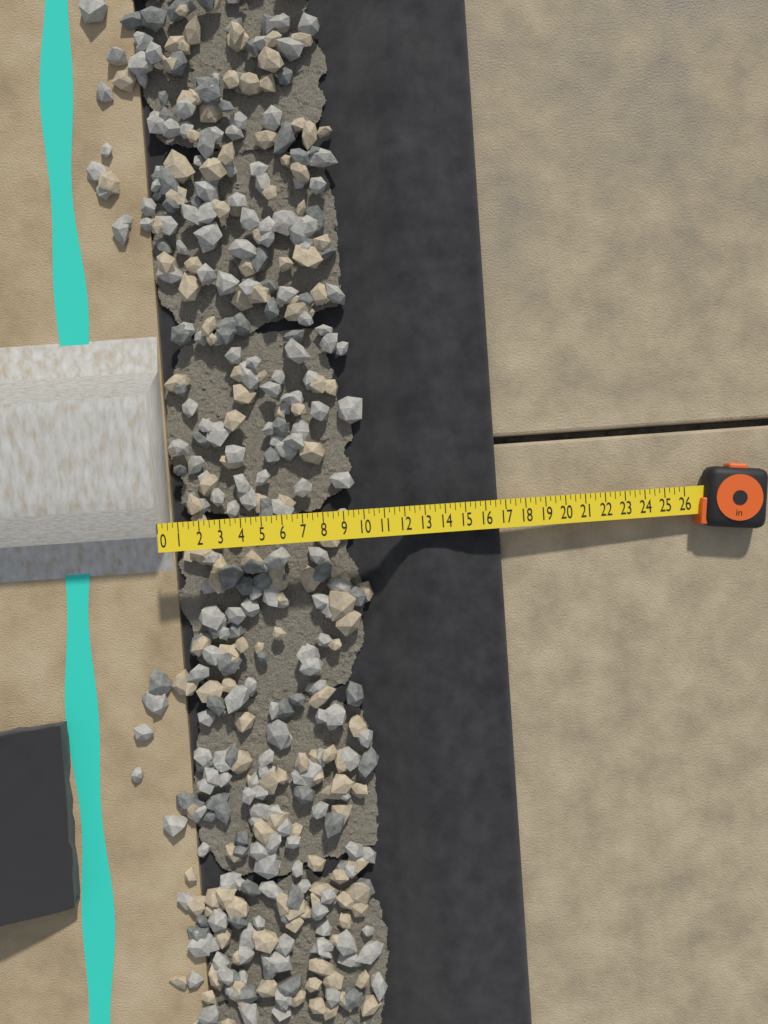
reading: 16.75 in
